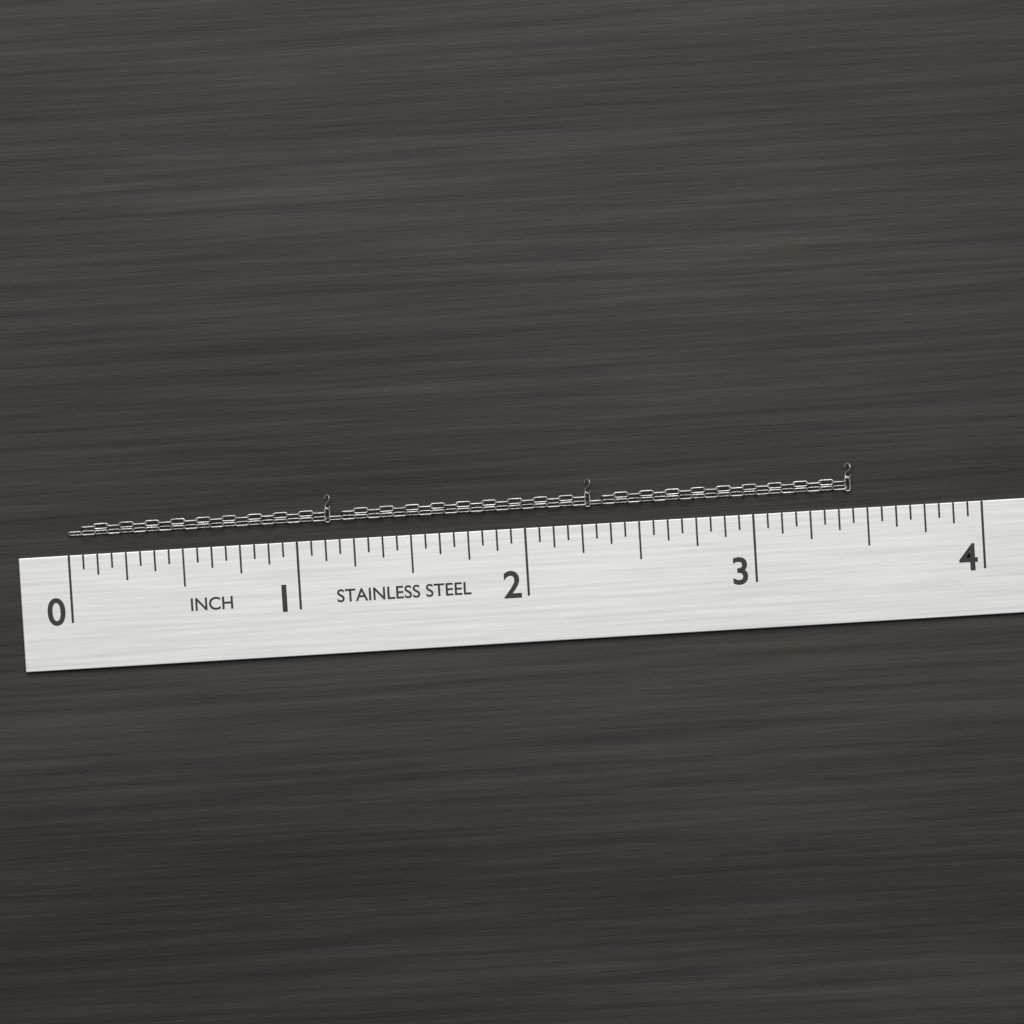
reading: 3.4375 in
